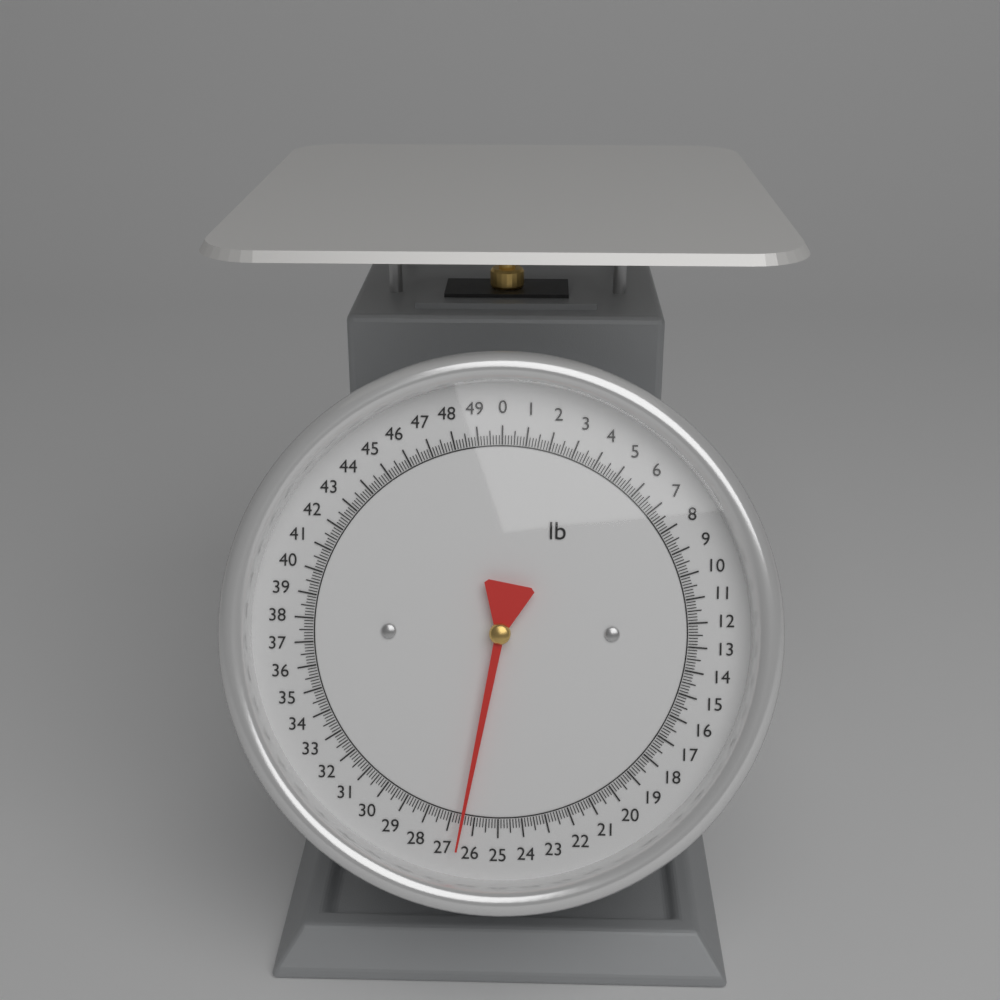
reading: 26.500 lb
